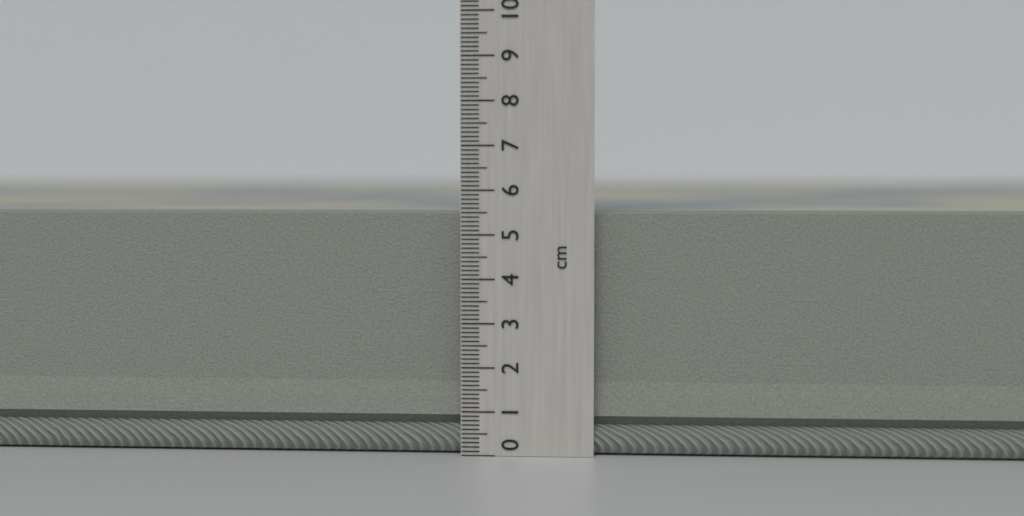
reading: 5.5 cm
